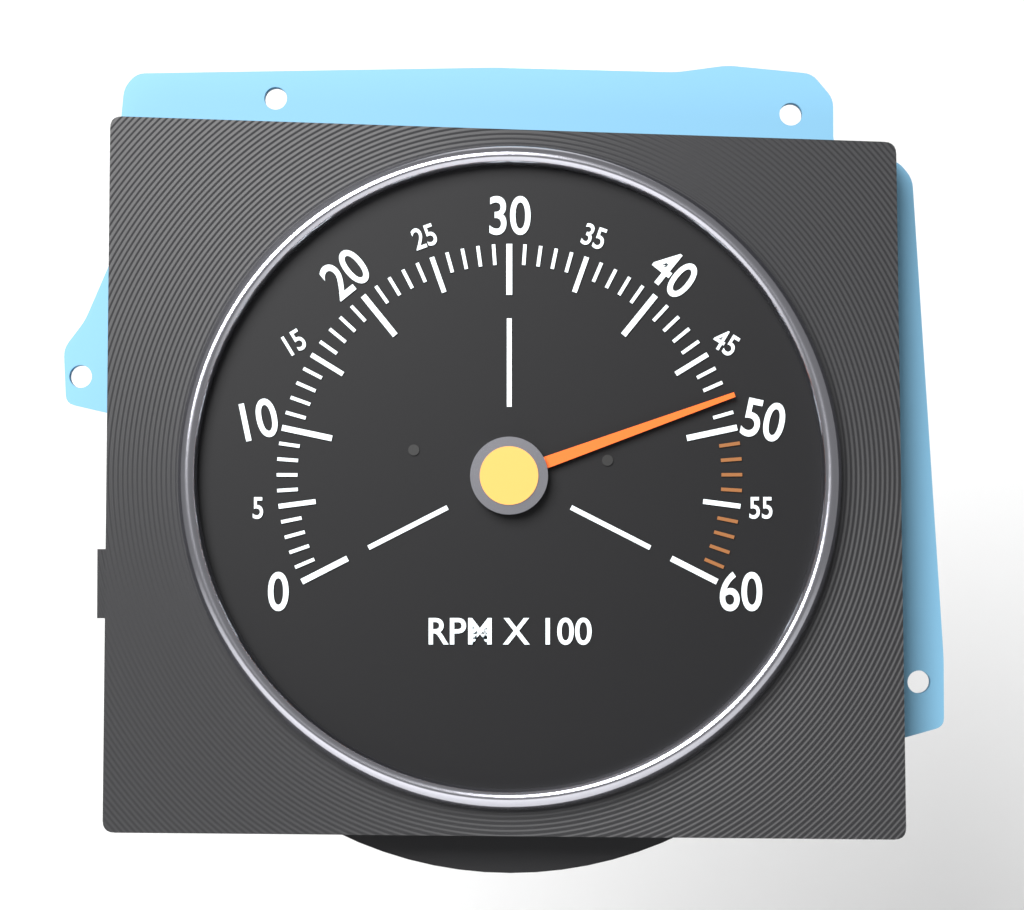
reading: 4800 RPM
